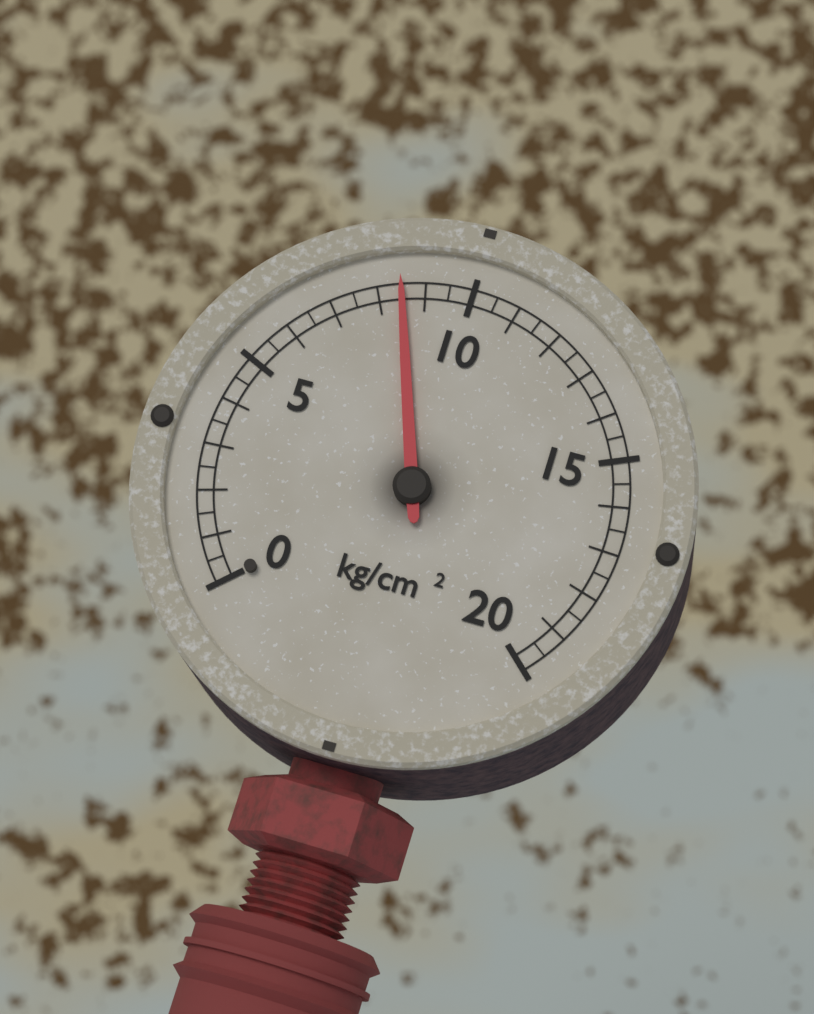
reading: 8.5 kg/cm²
